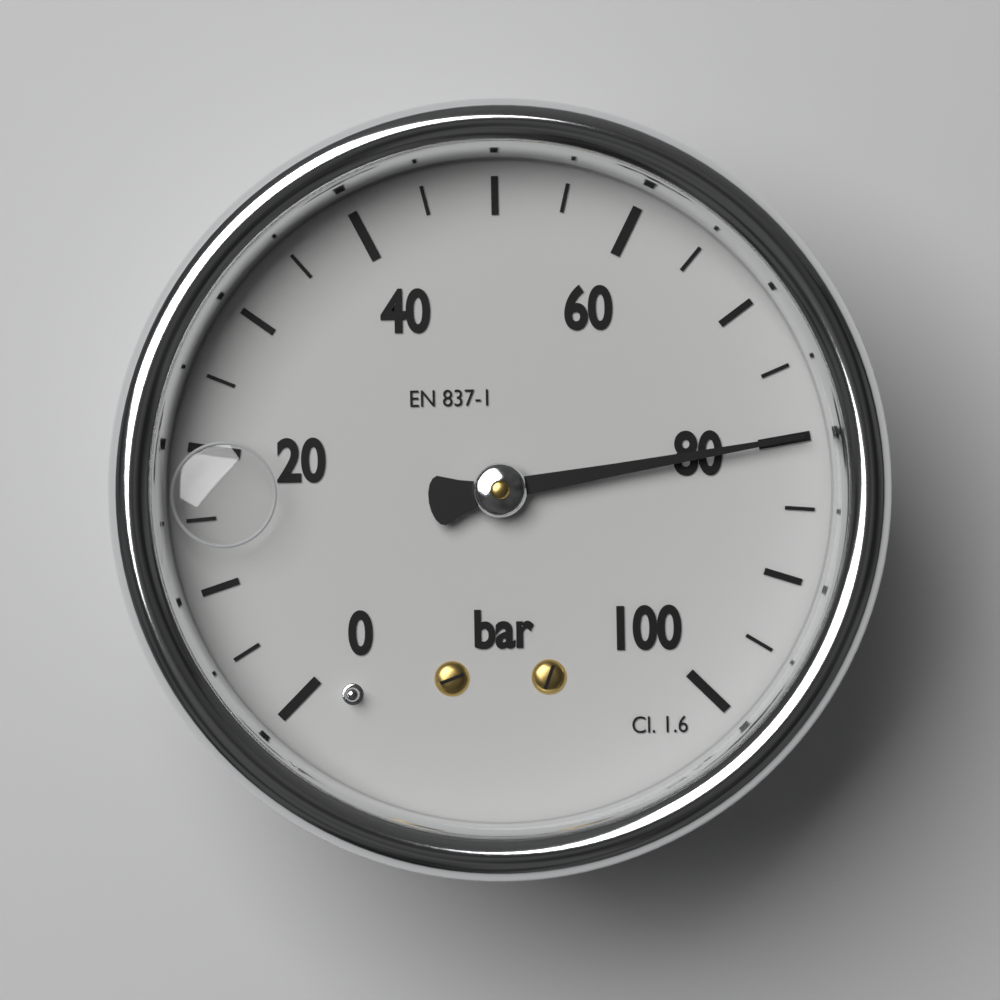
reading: 80 bar
